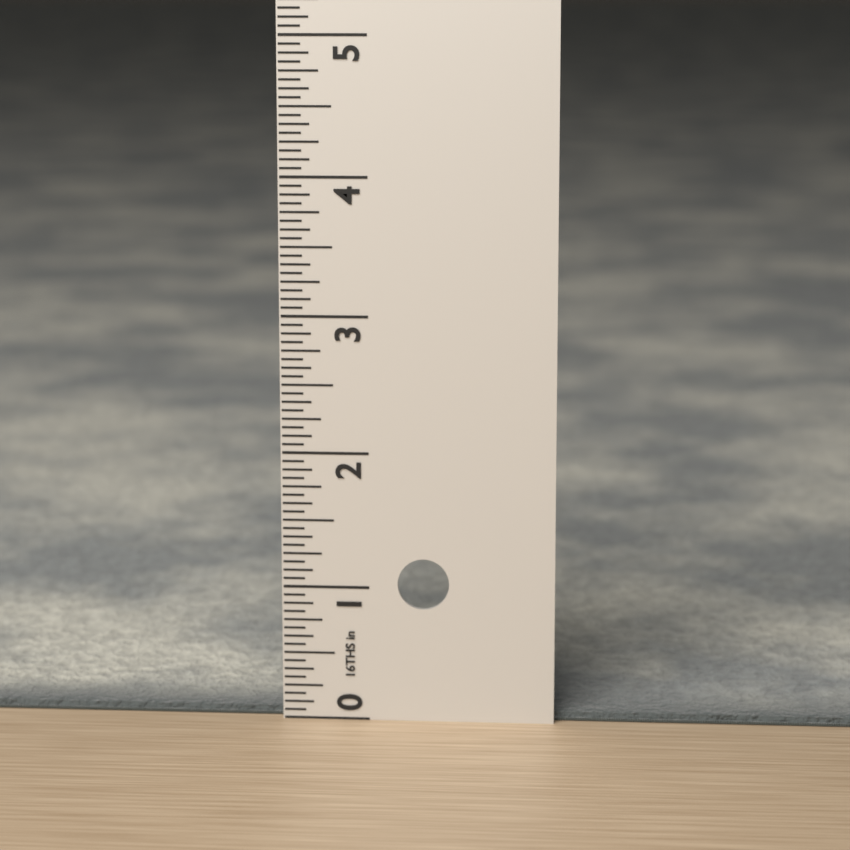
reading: 0.0625 in
